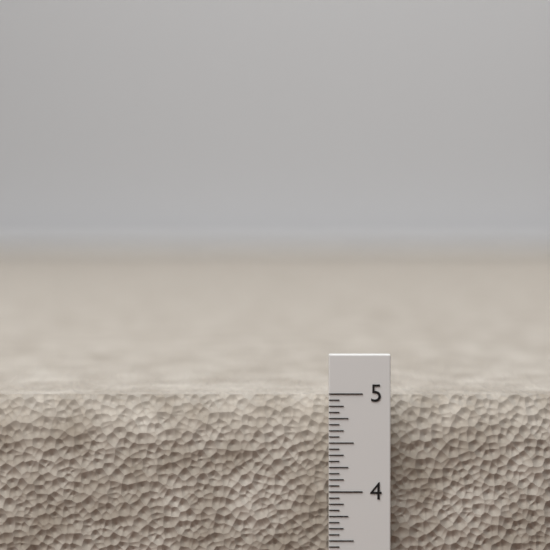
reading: 4.9375 in
